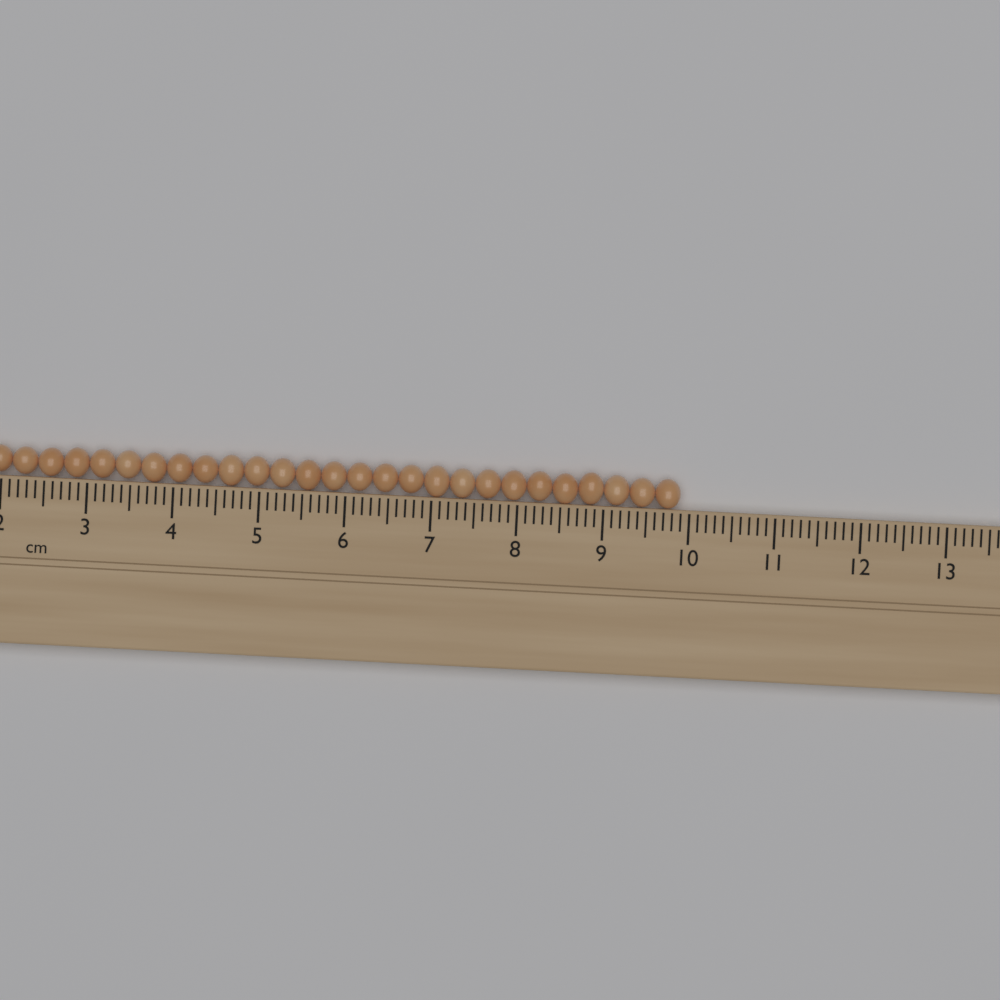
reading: 9.9 cm
